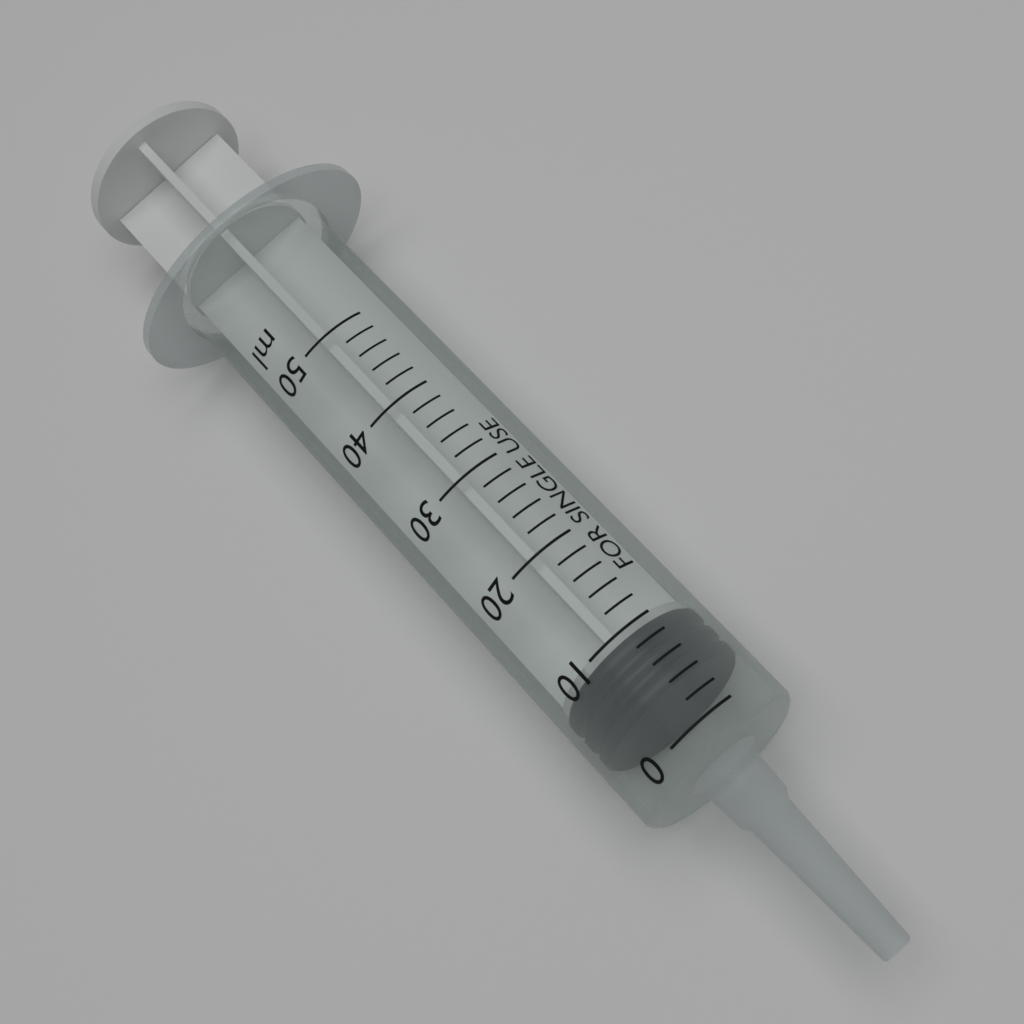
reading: 4 ml
